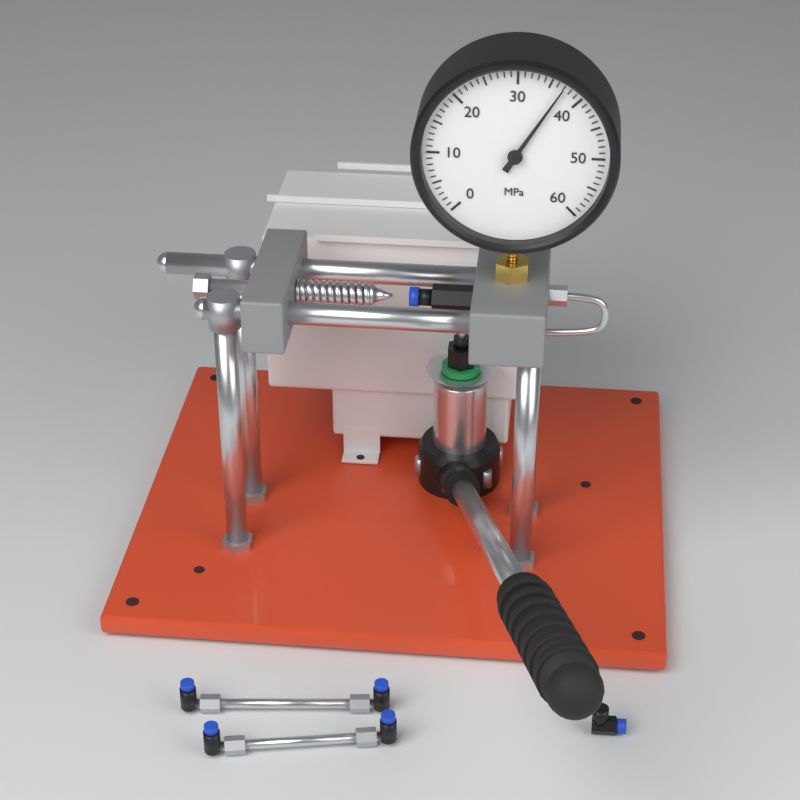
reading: 37 MPa
